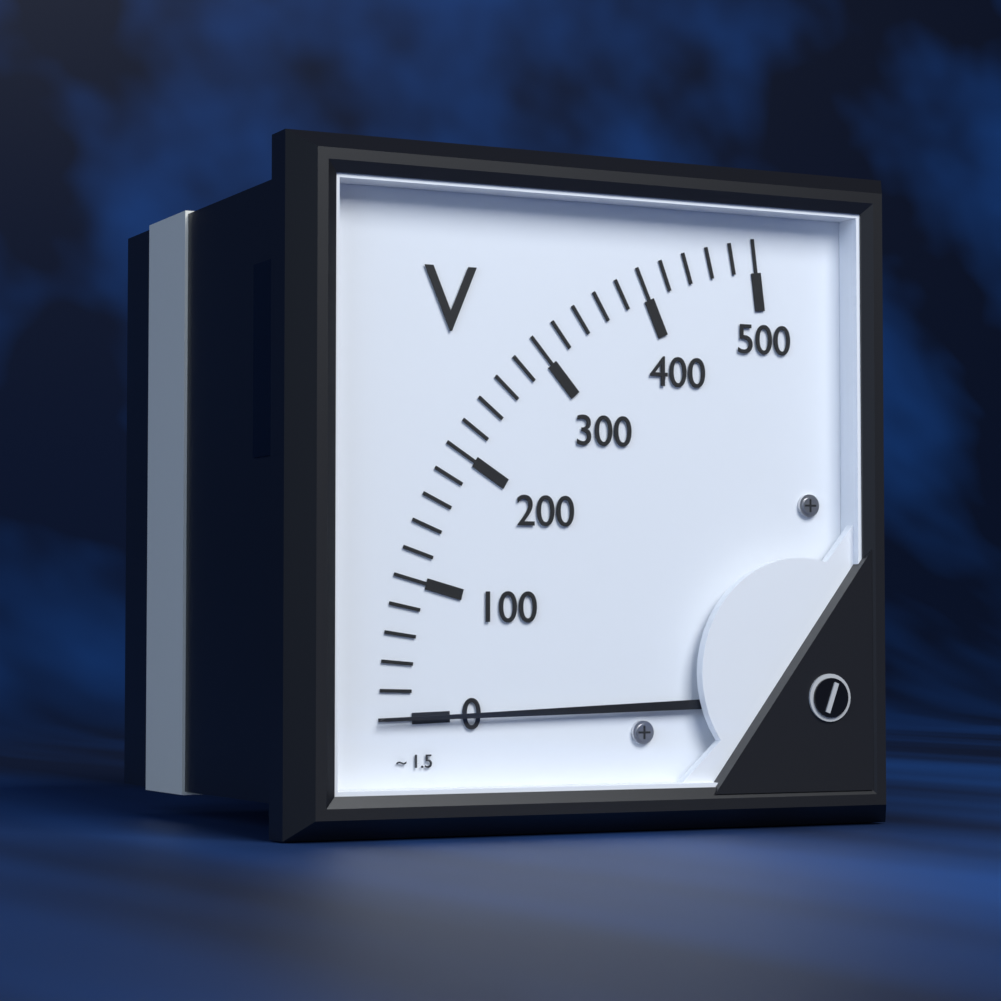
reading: 0 V
